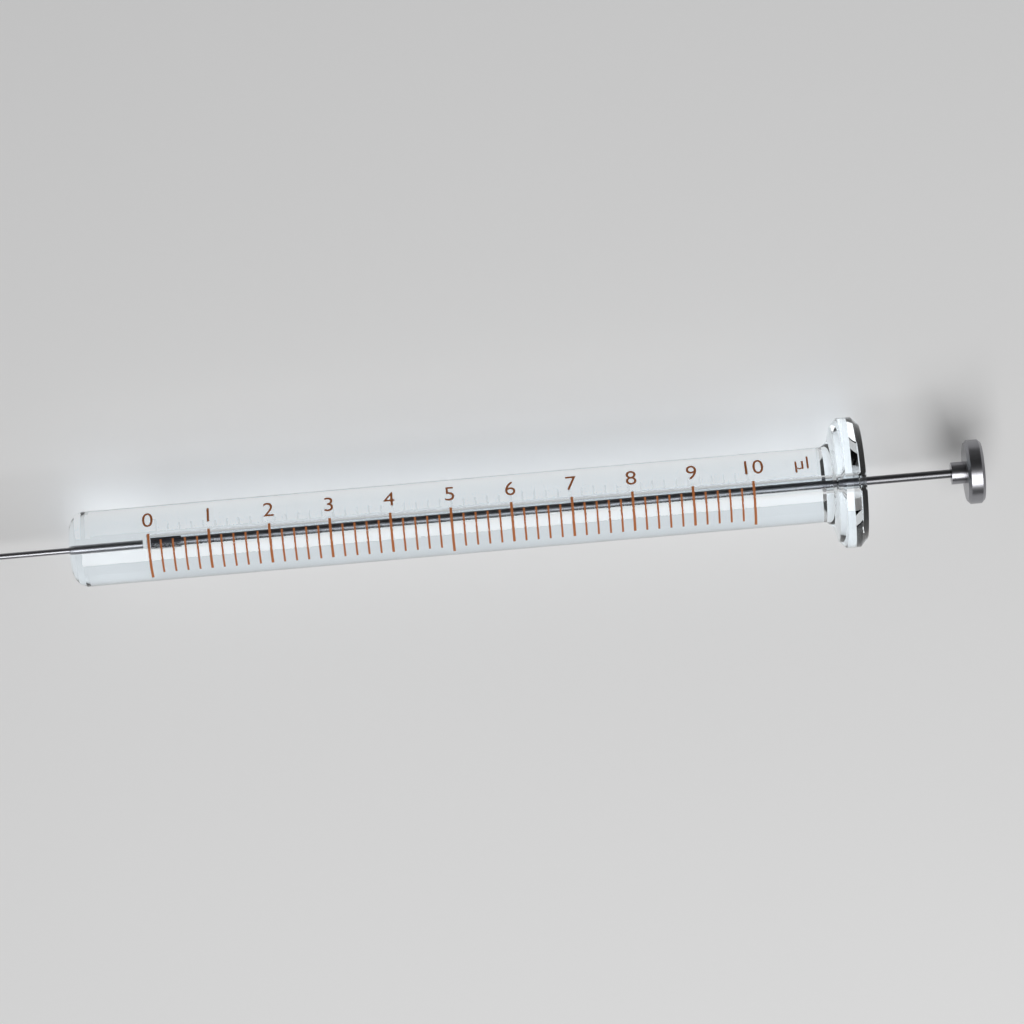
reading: 0.0 µl
